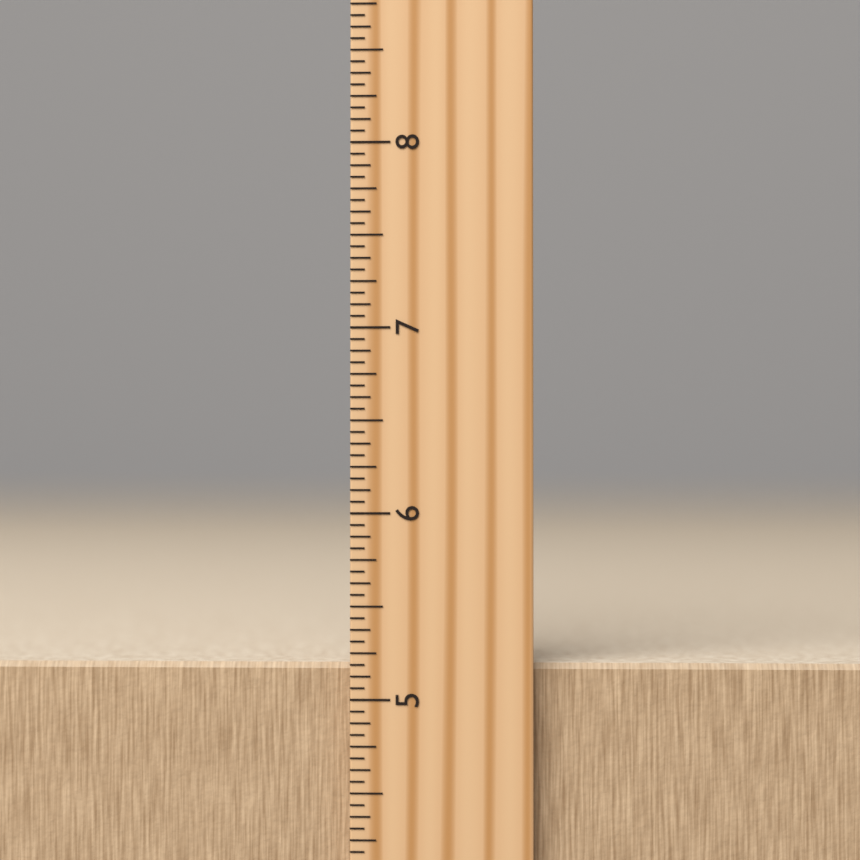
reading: 5.1875 inch
